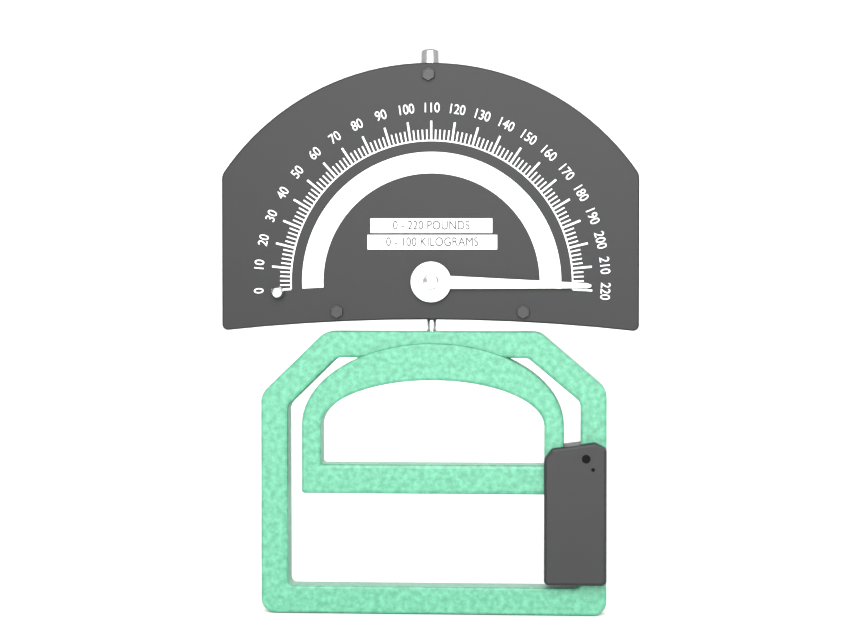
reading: 218 lb
